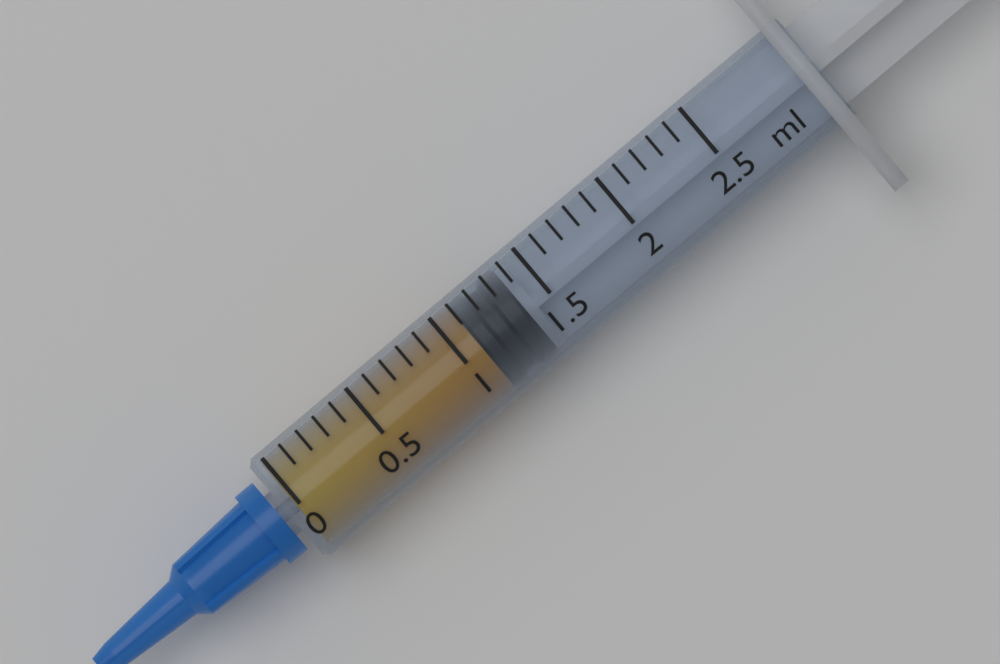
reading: 1.1 ml
